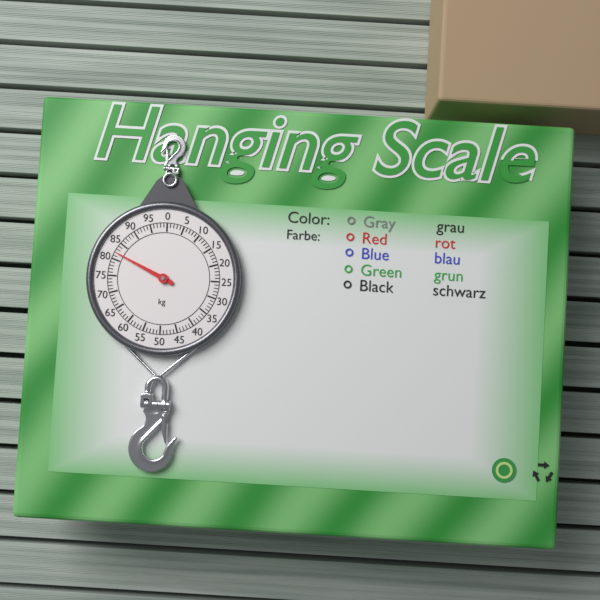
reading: 82 kg
